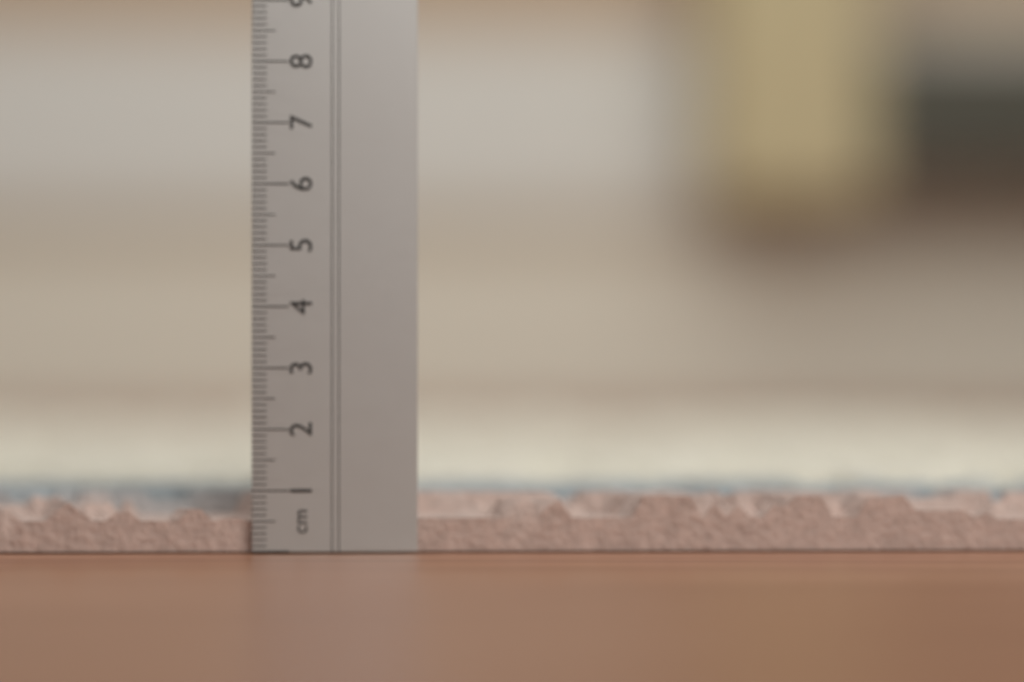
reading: 0.9 cm
